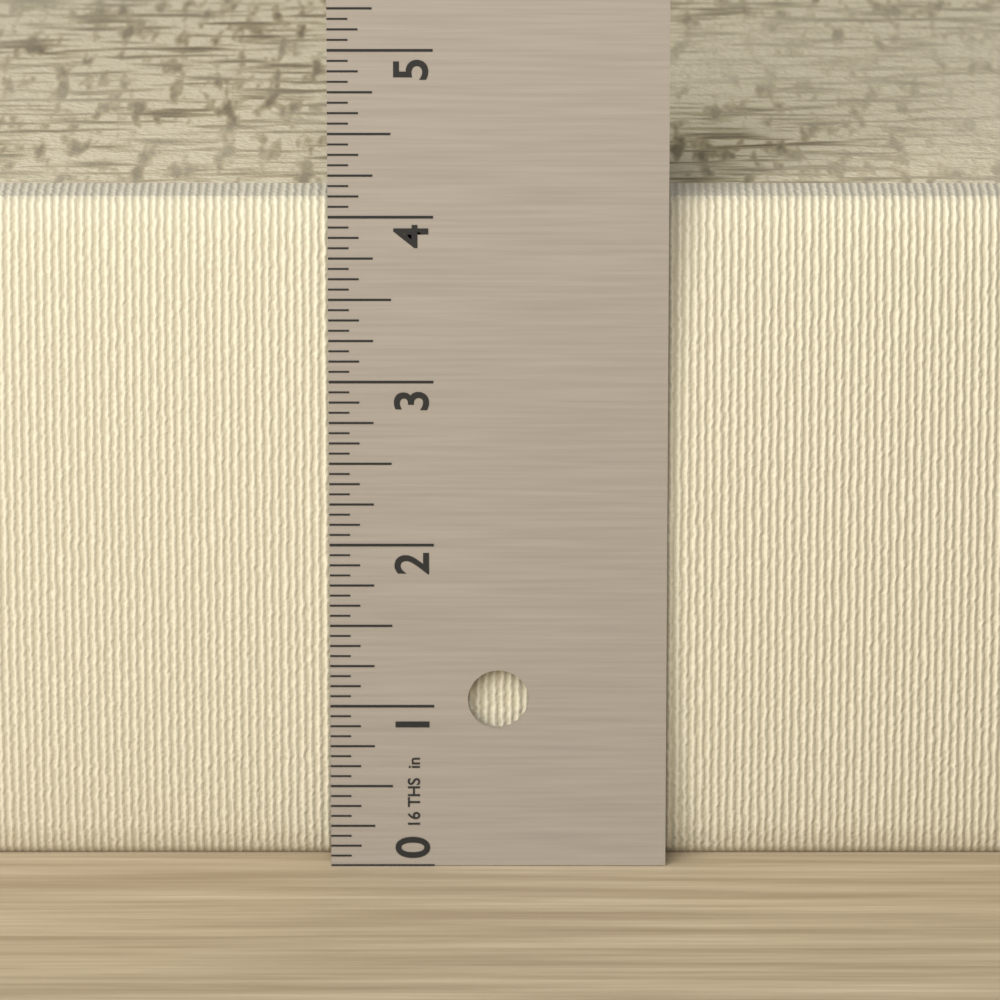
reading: 4.0625 in
